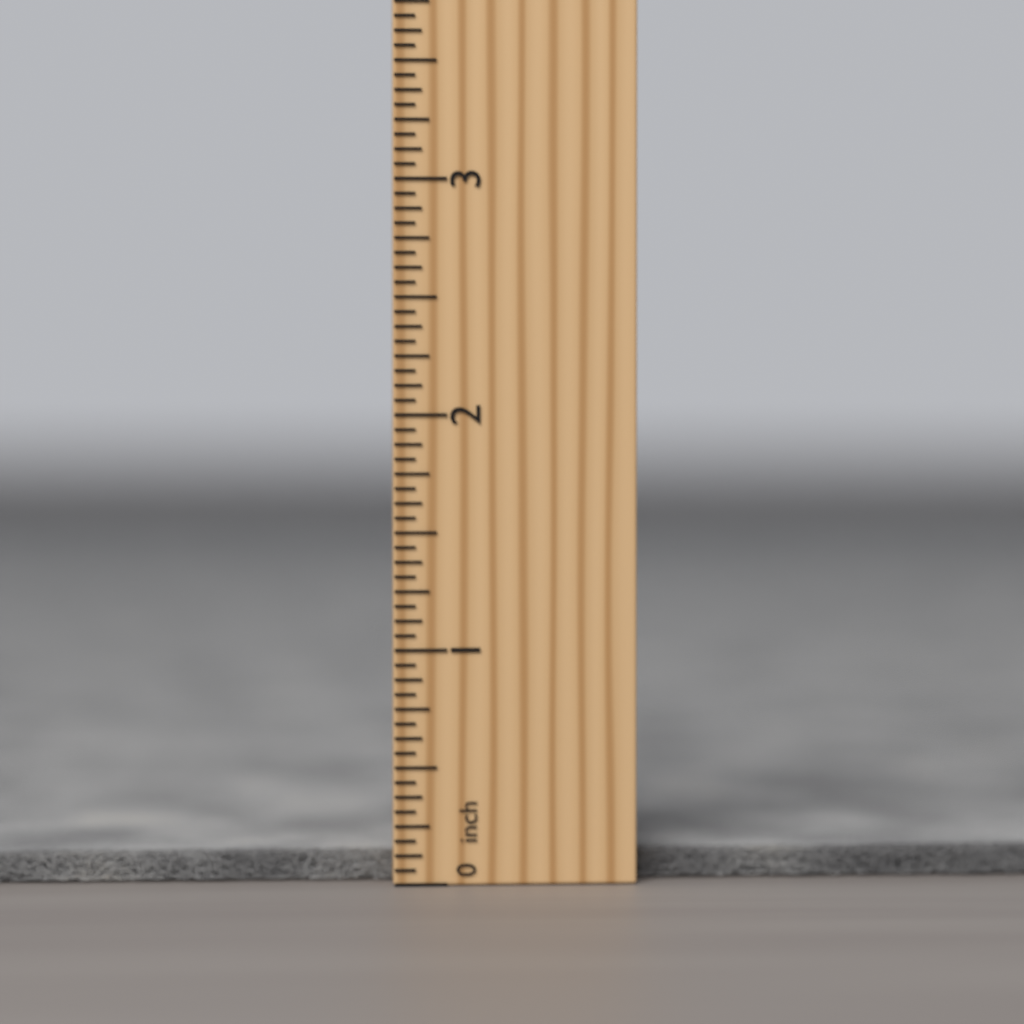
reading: 0.1250 inch
